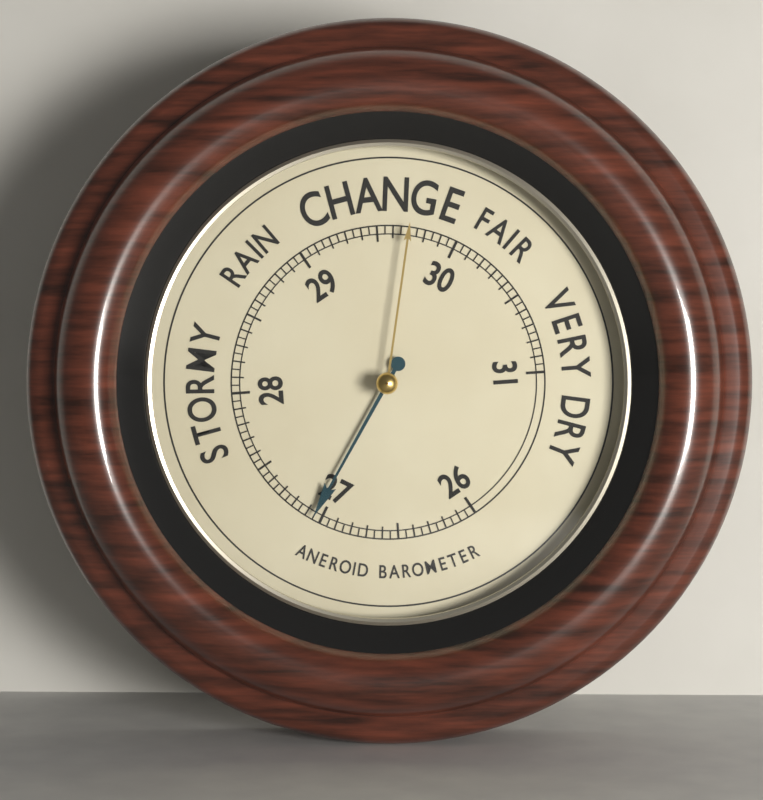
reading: 27.05 (no unit)
